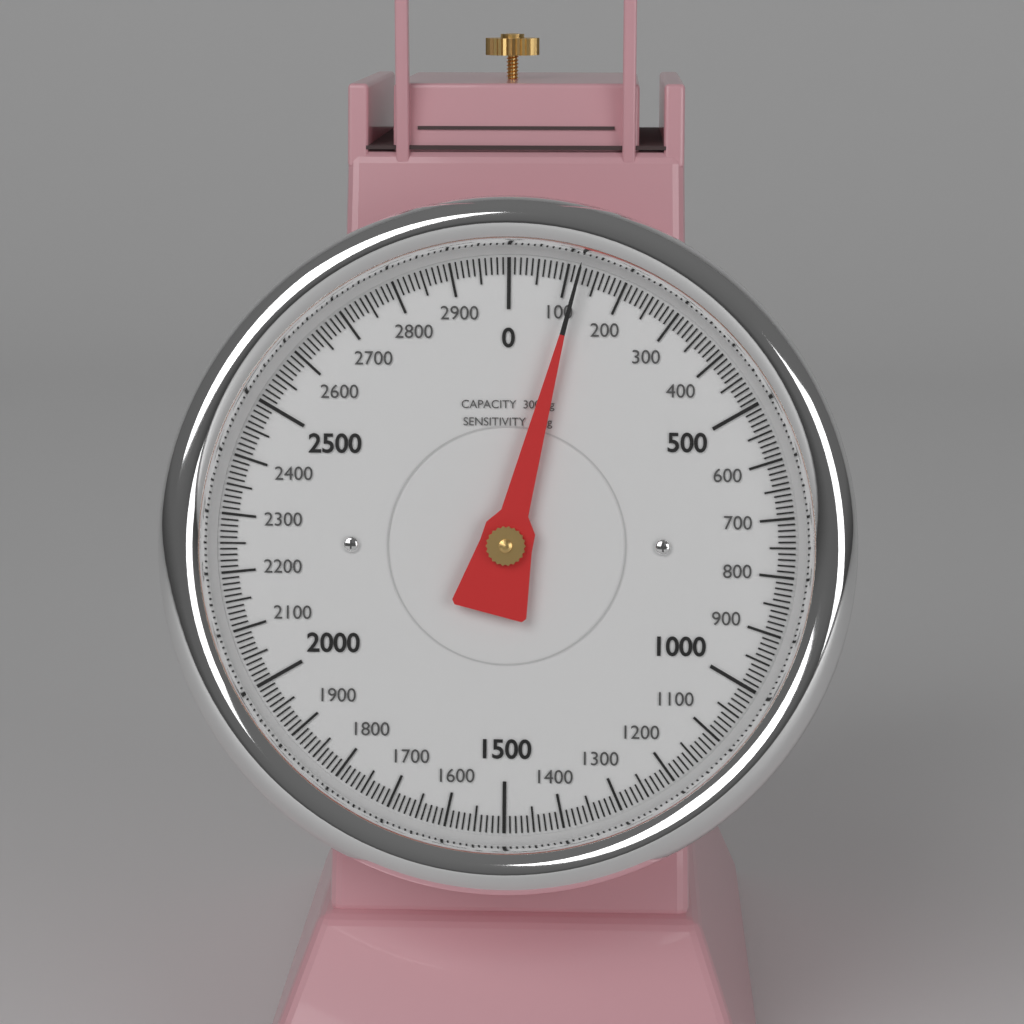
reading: 120 g
